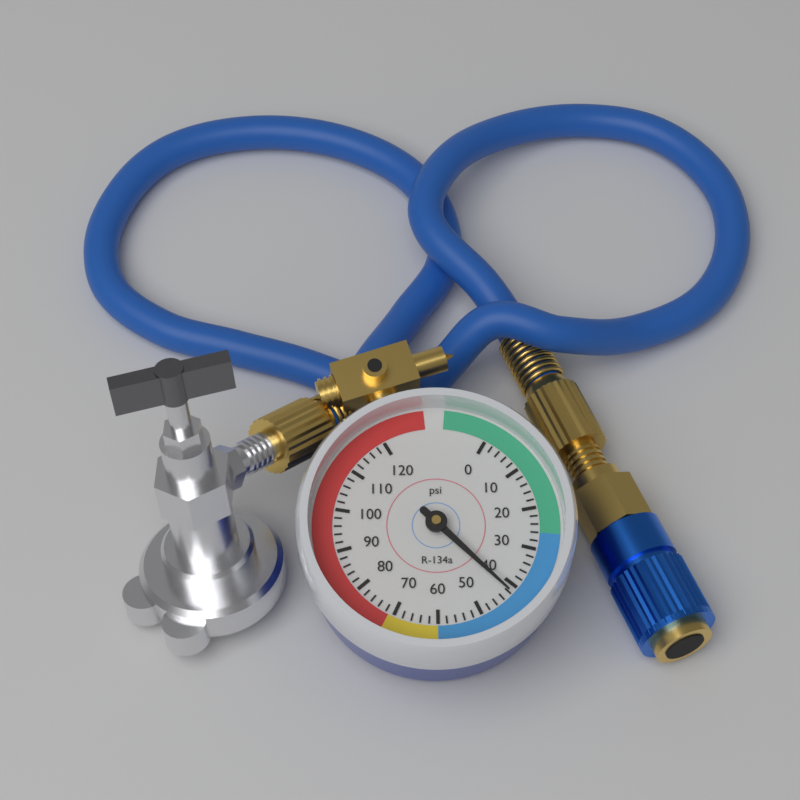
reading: 42 psi
